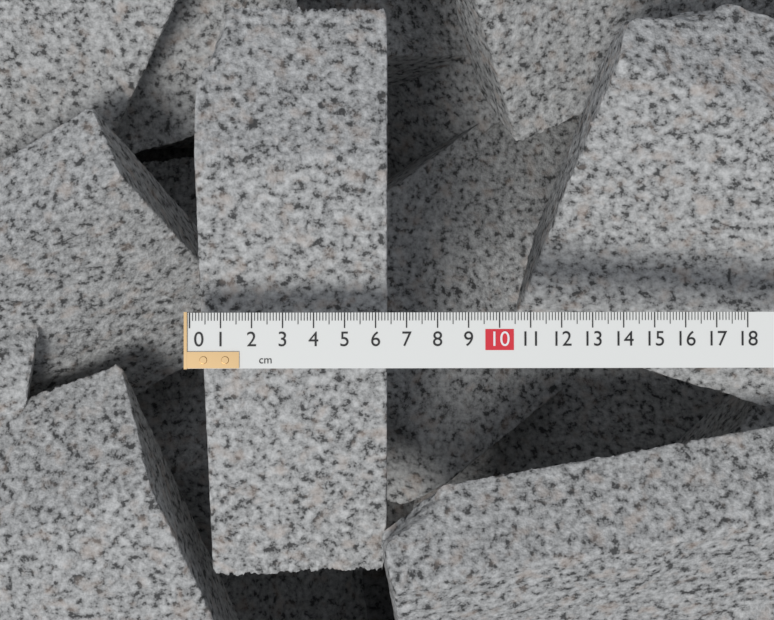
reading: 6.4 cm
